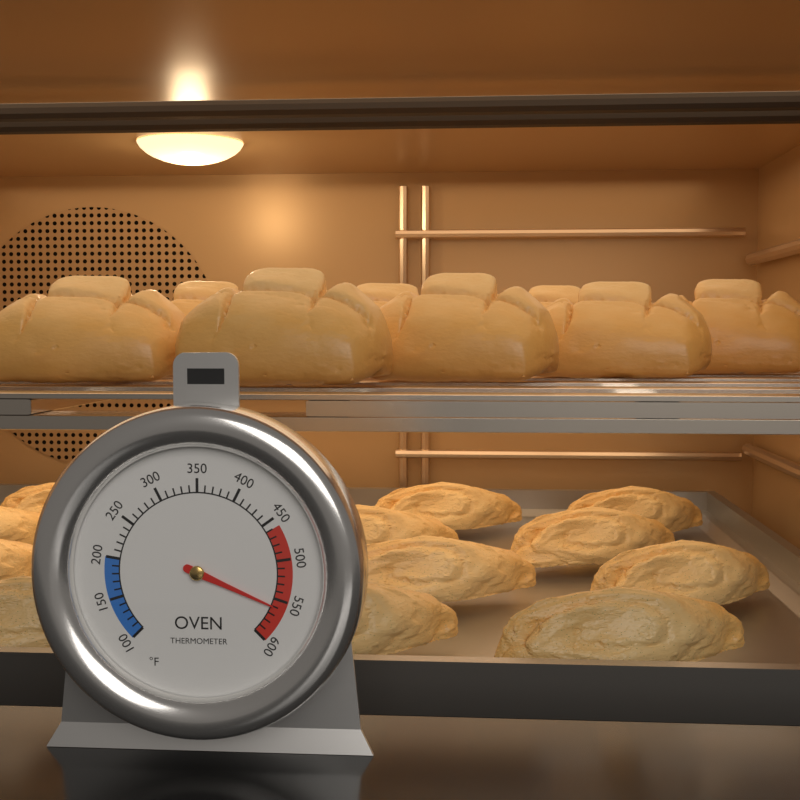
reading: 560 °F
